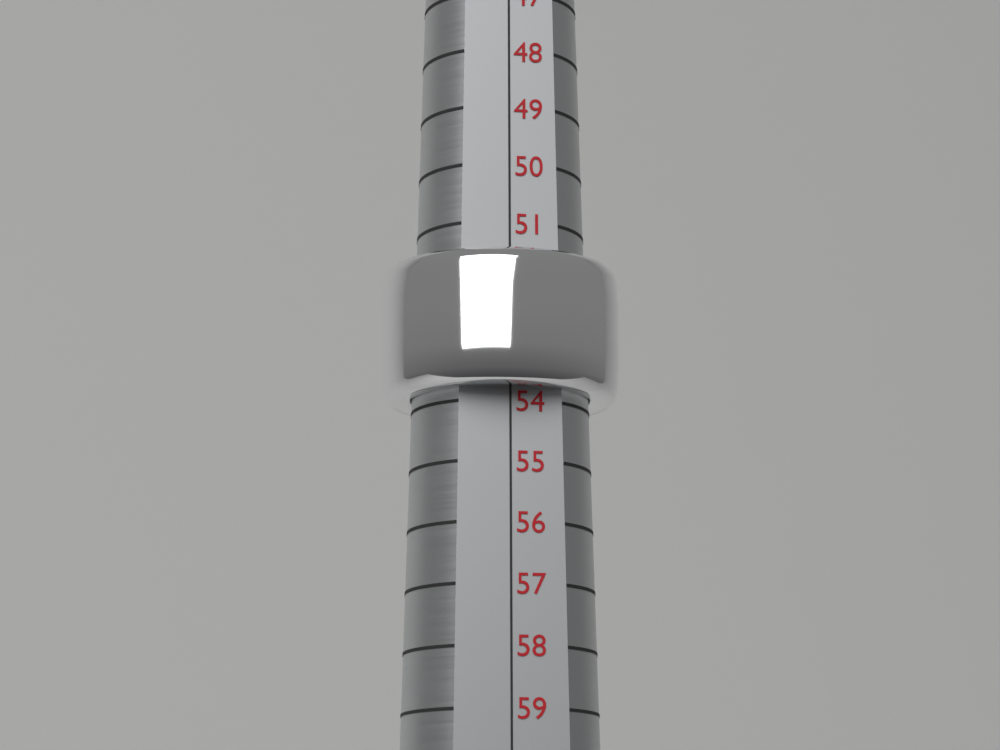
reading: 53.8 (no unit)
